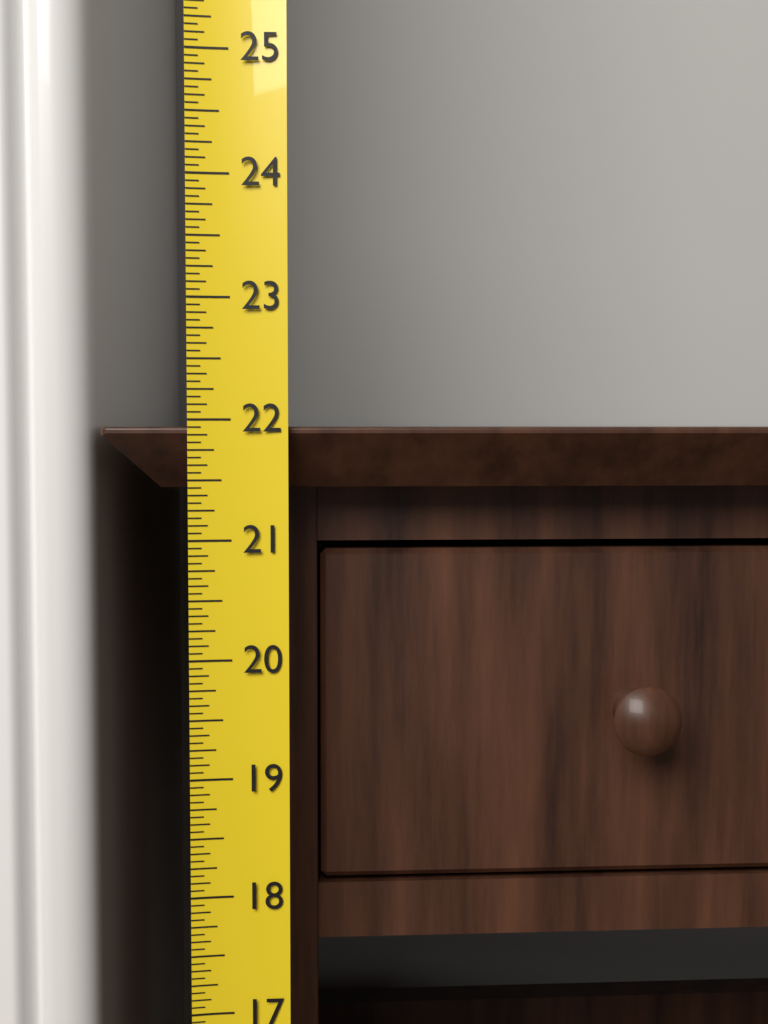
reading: 21.9375 (no unit)
